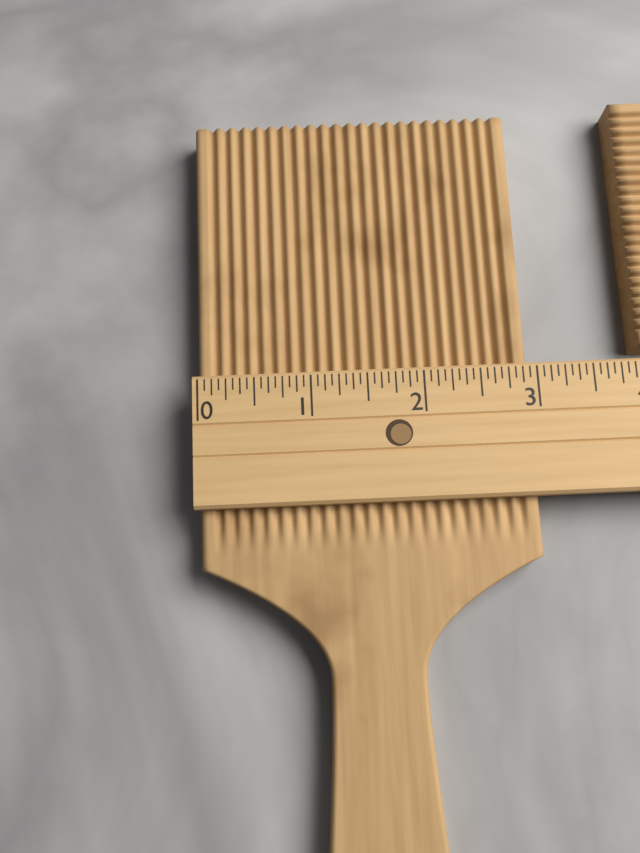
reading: 2.9375 (no unit)
